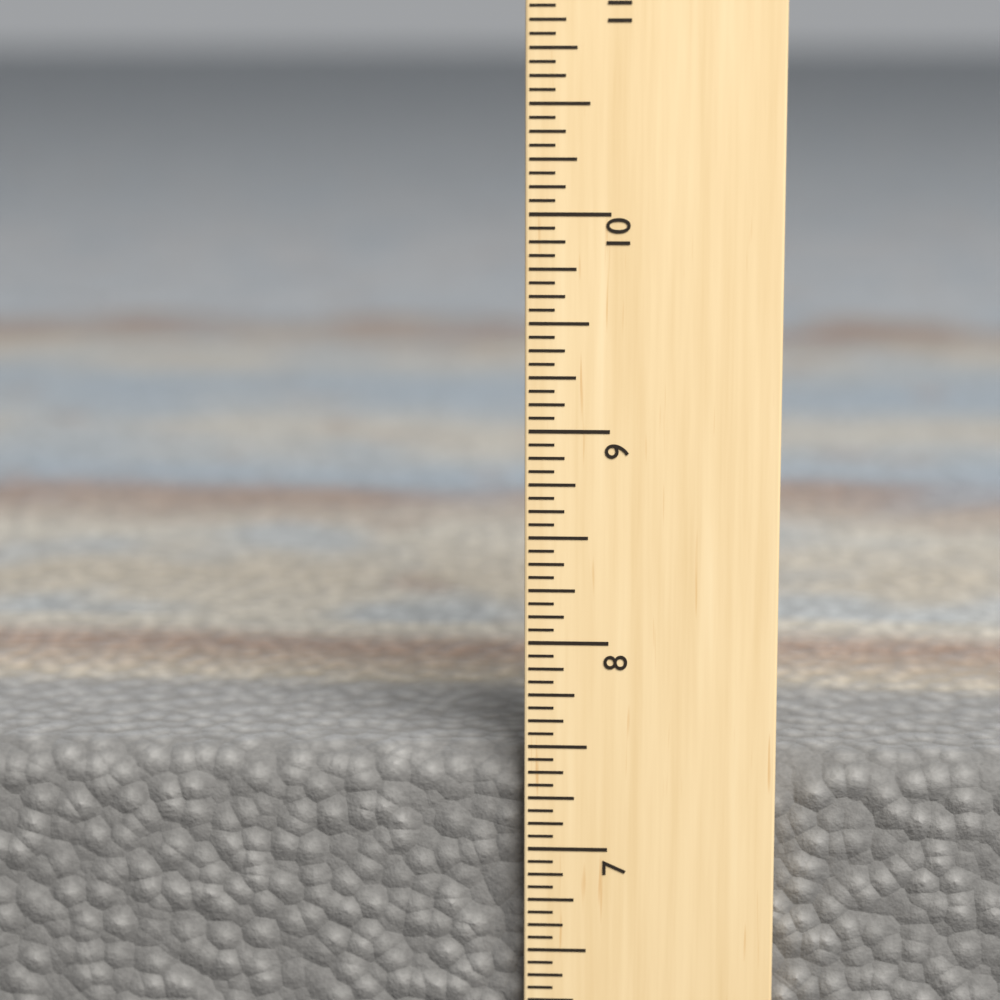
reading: 7.4375 in
